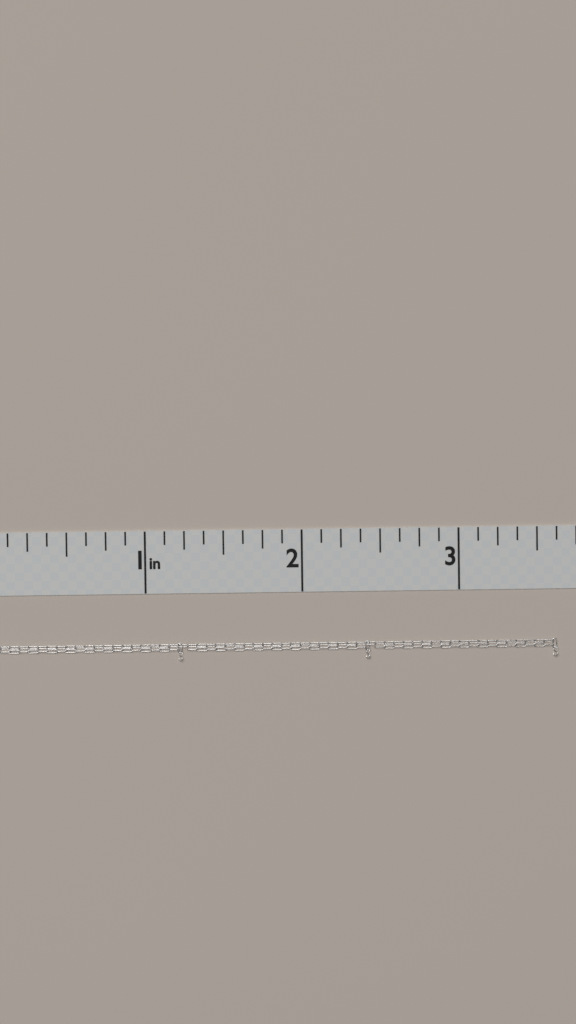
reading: 3.625 in
